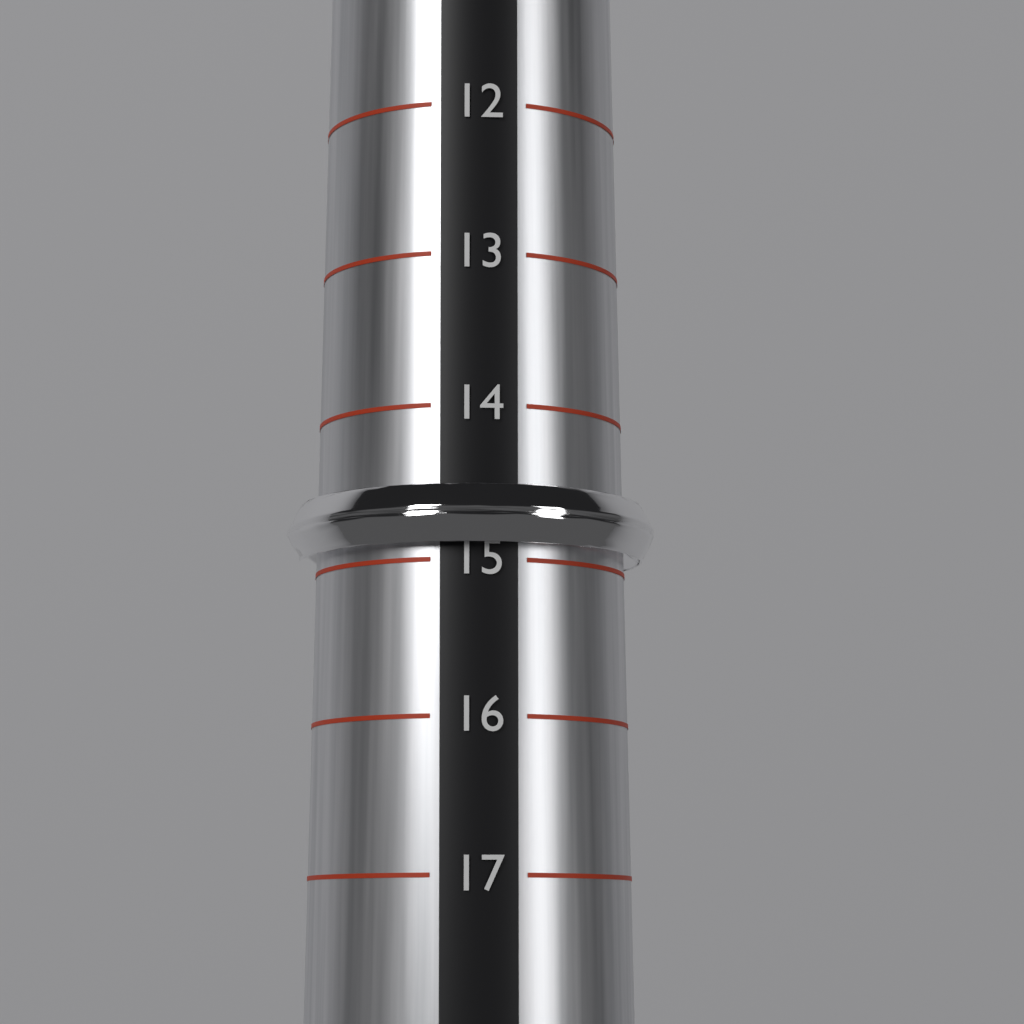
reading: 14.9 (no unit)
